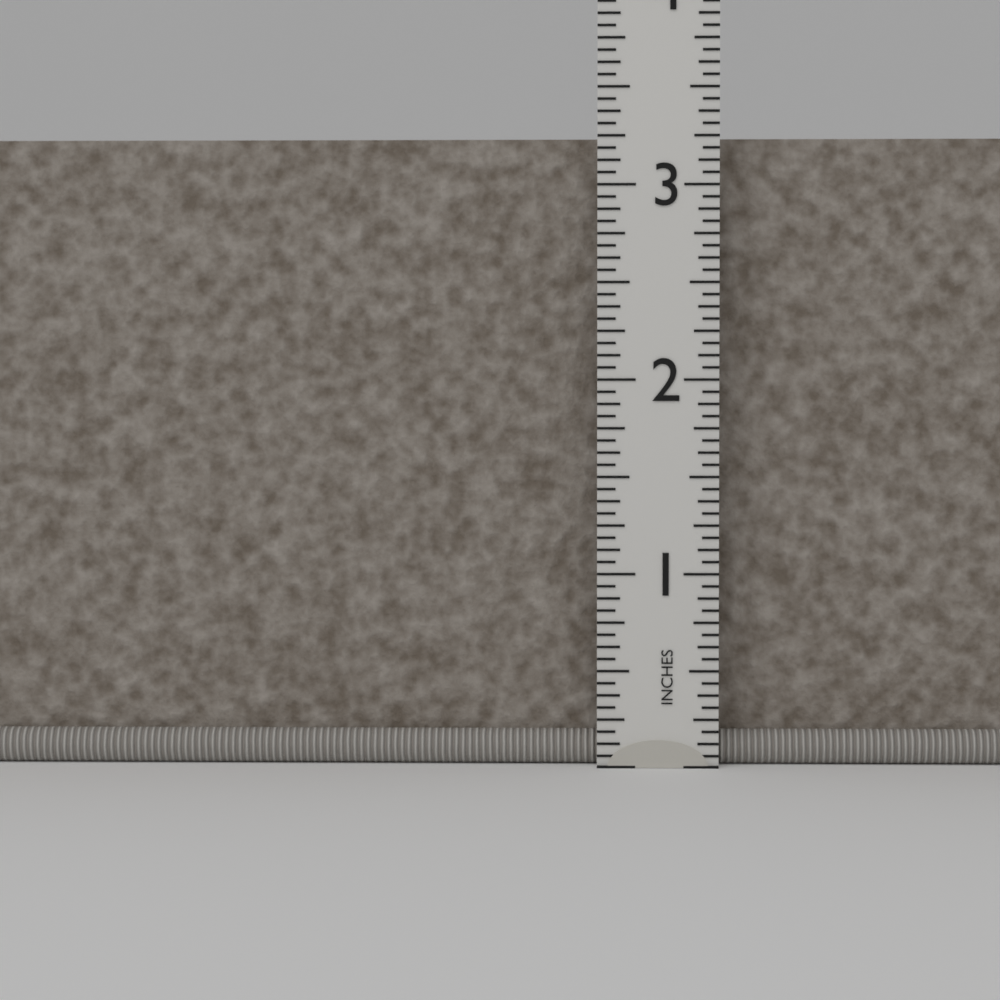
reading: 3.2500 in
